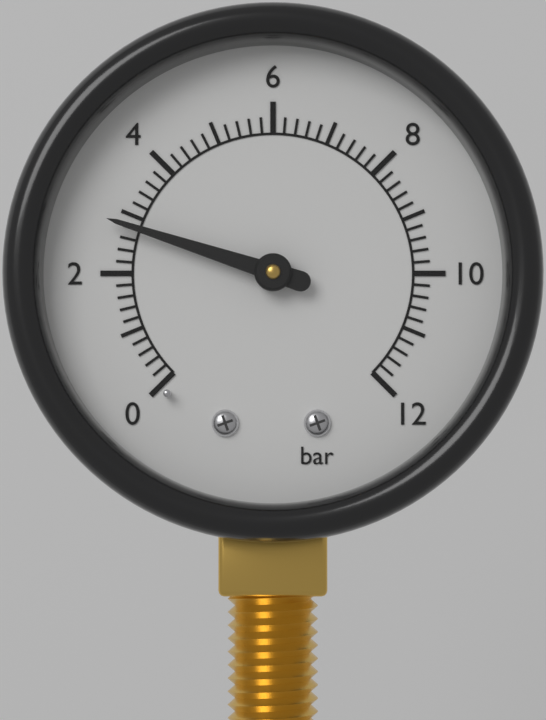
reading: 2.8 bar
